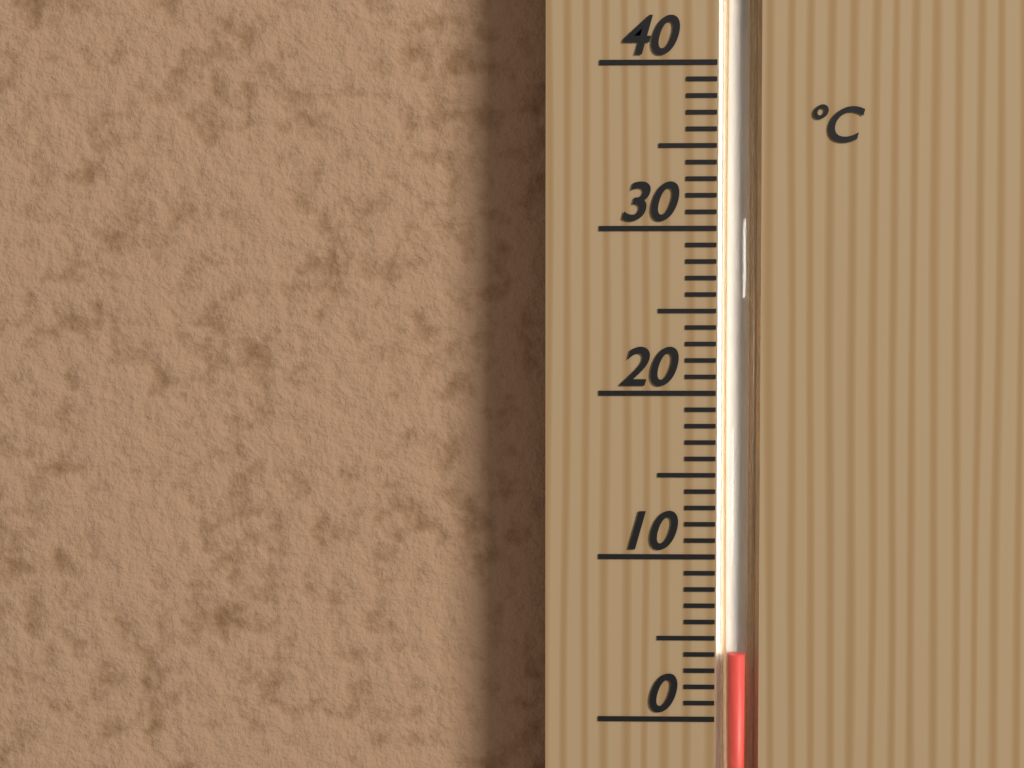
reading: 4 °C
